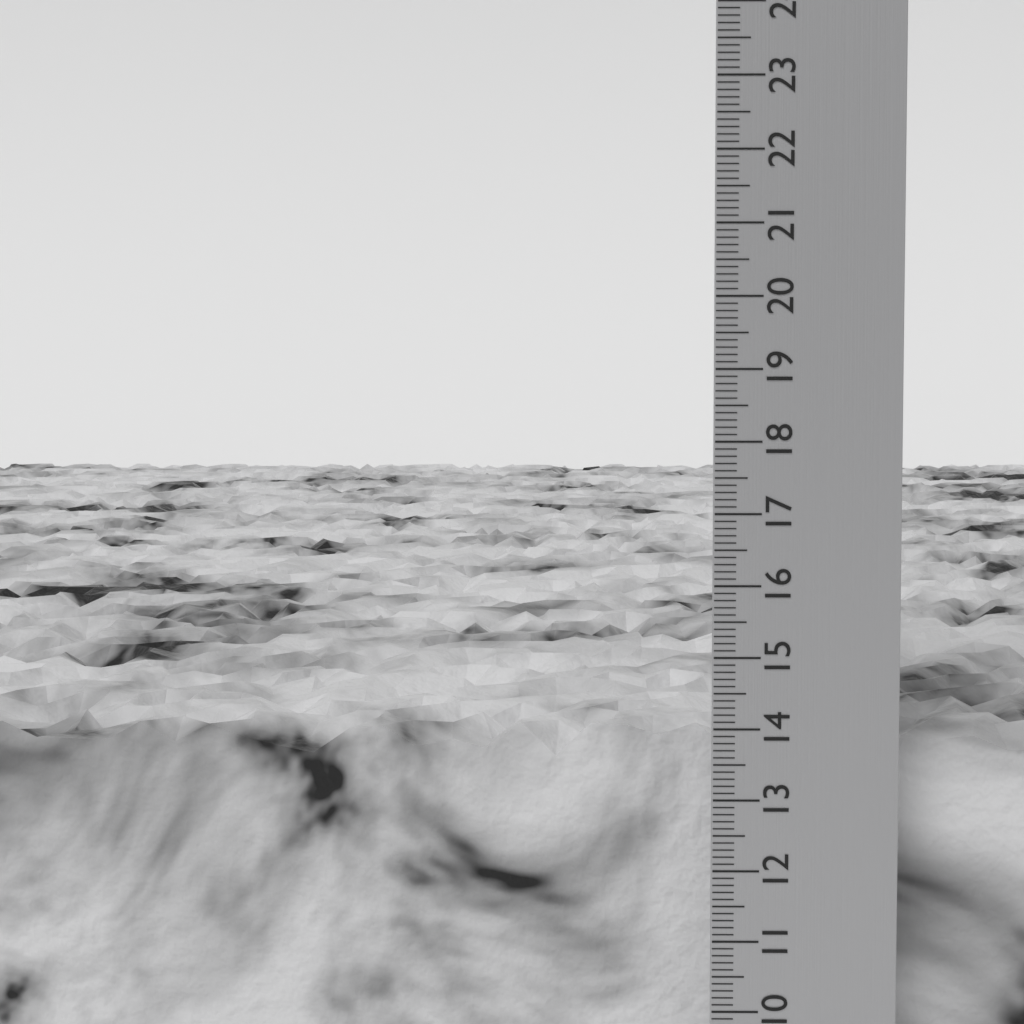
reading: 13.9 cm
